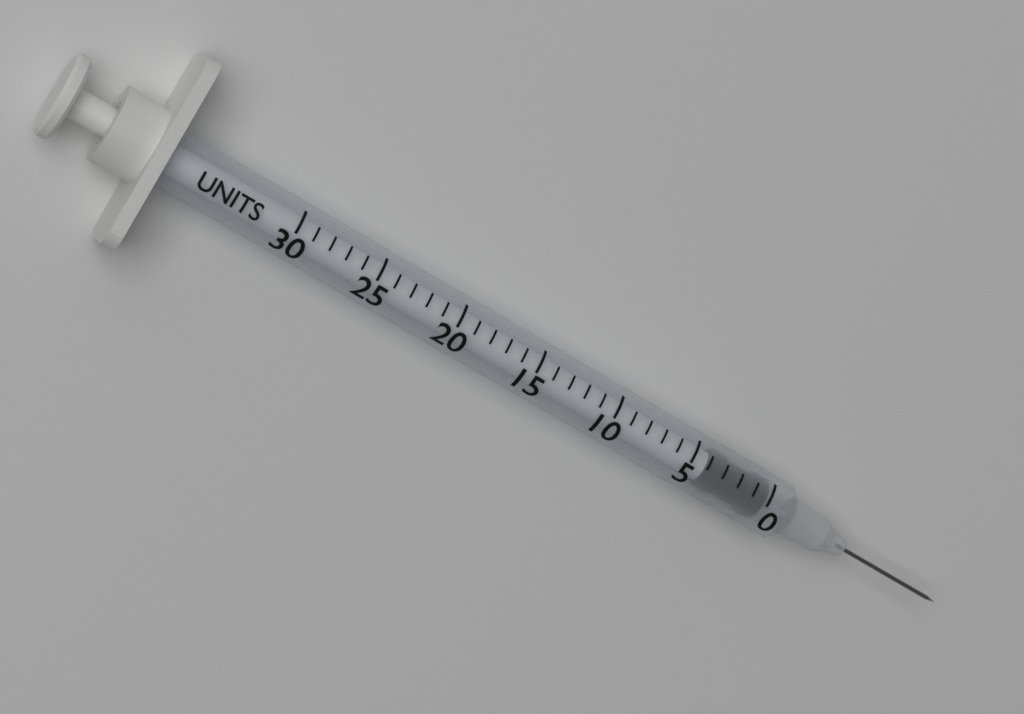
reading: 0 units
